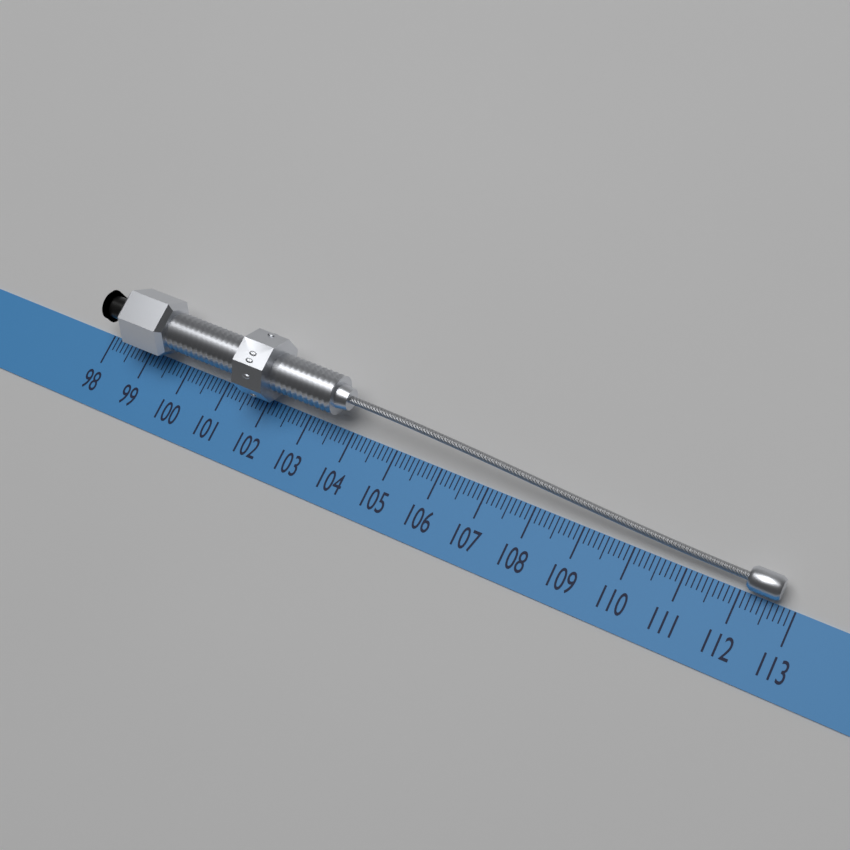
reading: 112.7 (no unit)
